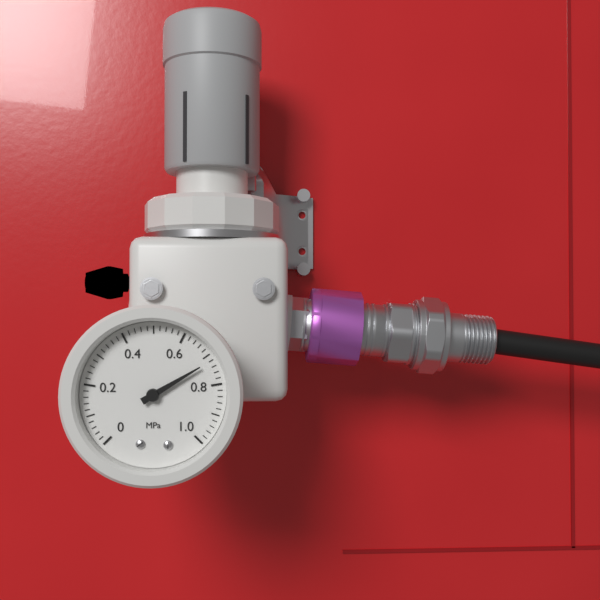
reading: 0.72 MPa
